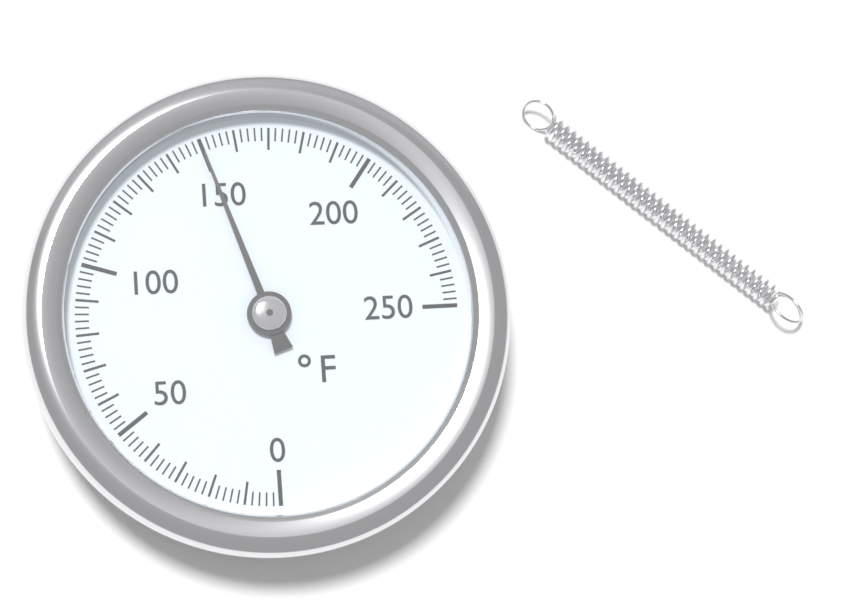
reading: 150 °F
